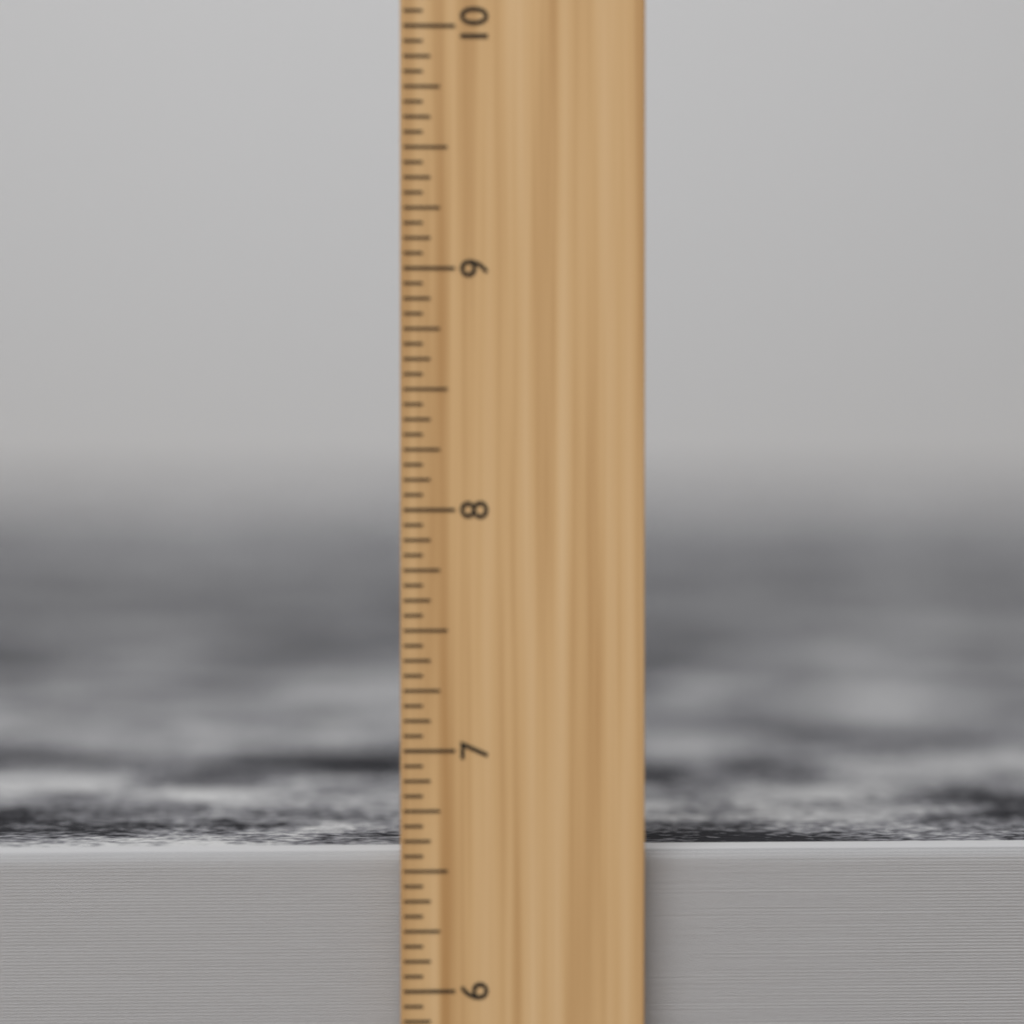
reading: 6.5625 inch
